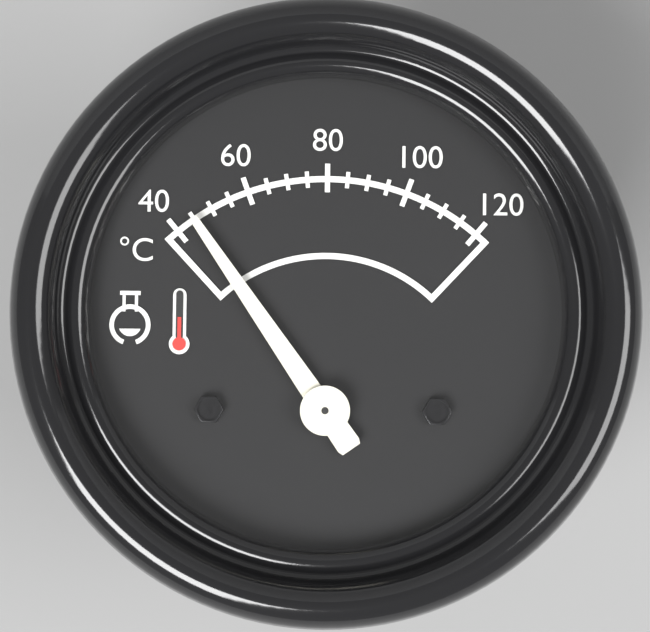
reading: 45 °C
